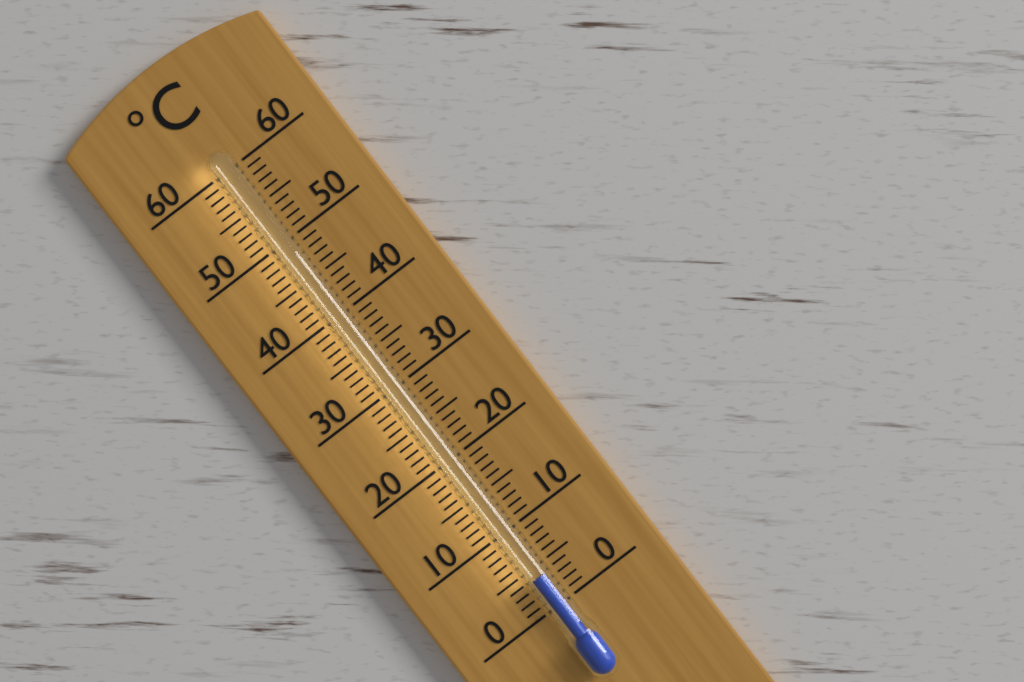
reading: 4 °C
